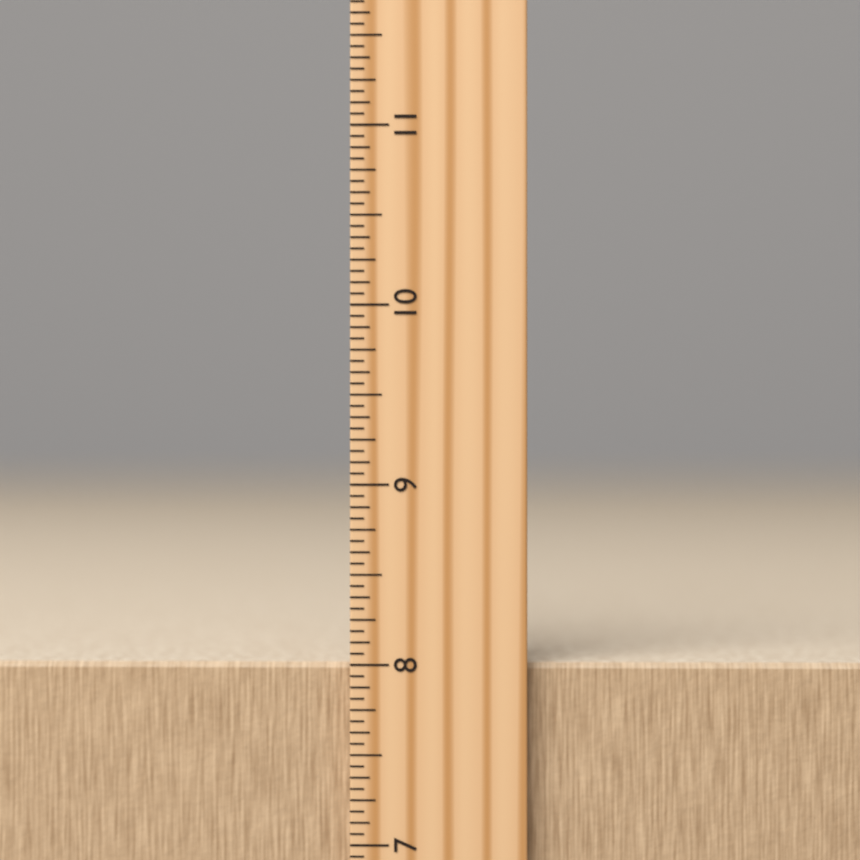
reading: 8.0000 inch
